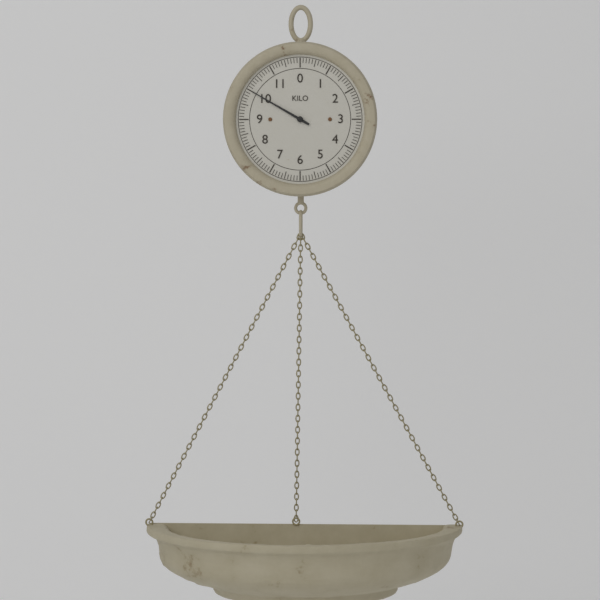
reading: 10.0 kg
